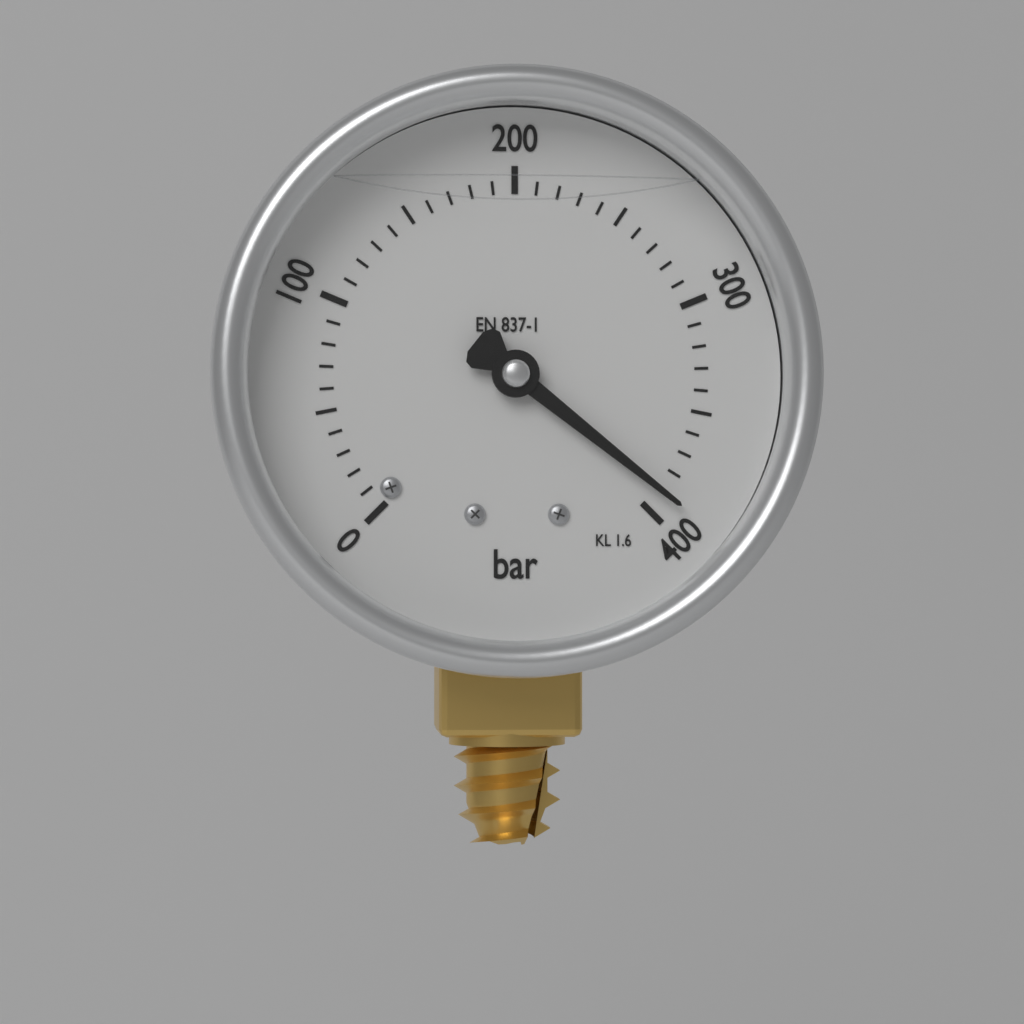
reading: 390 bar
